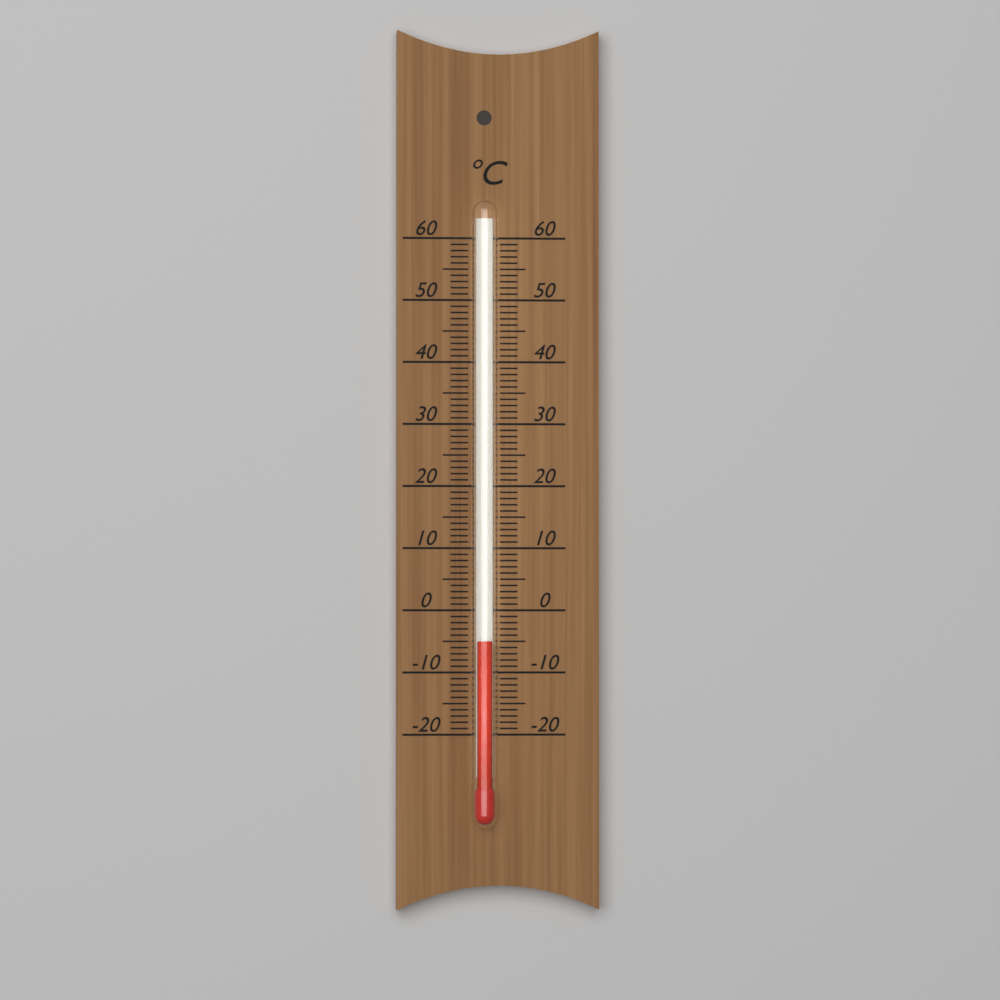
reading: -5 °C
